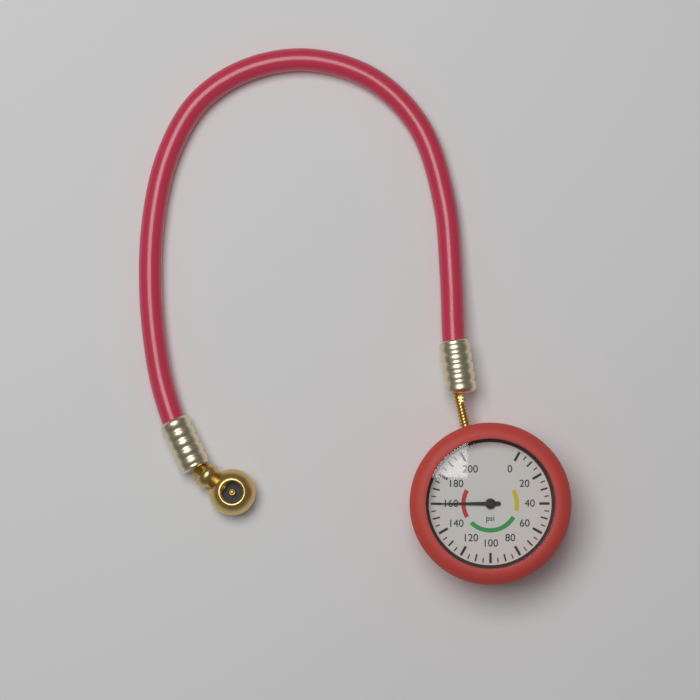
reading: 160 psi
